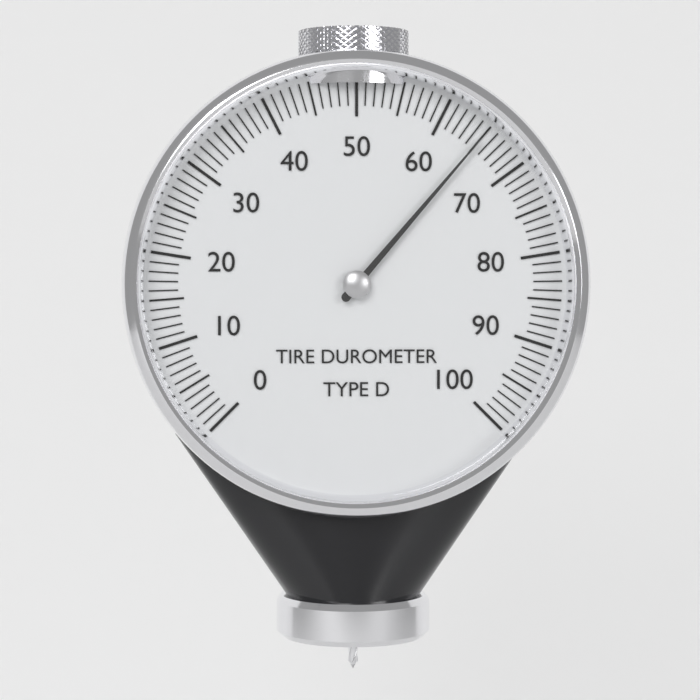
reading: 65 (no unit)
